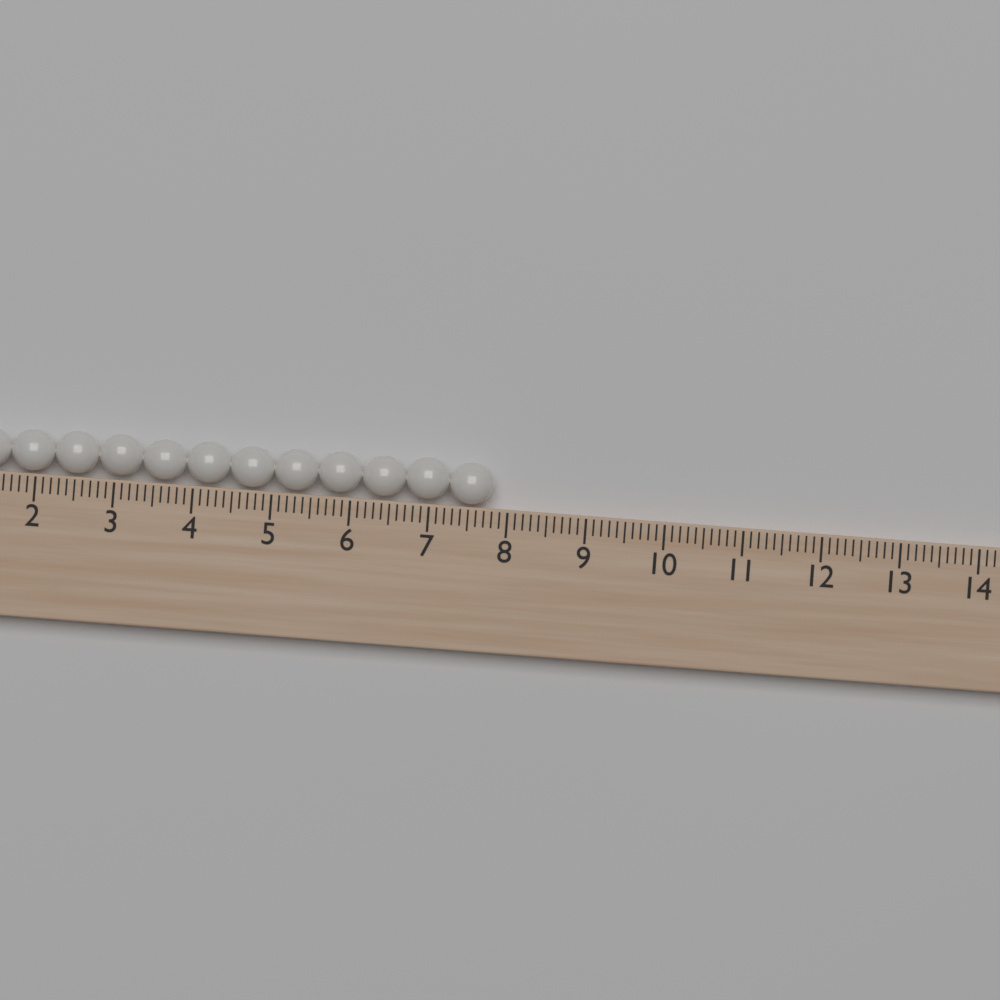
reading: 7.8 (no unit)
